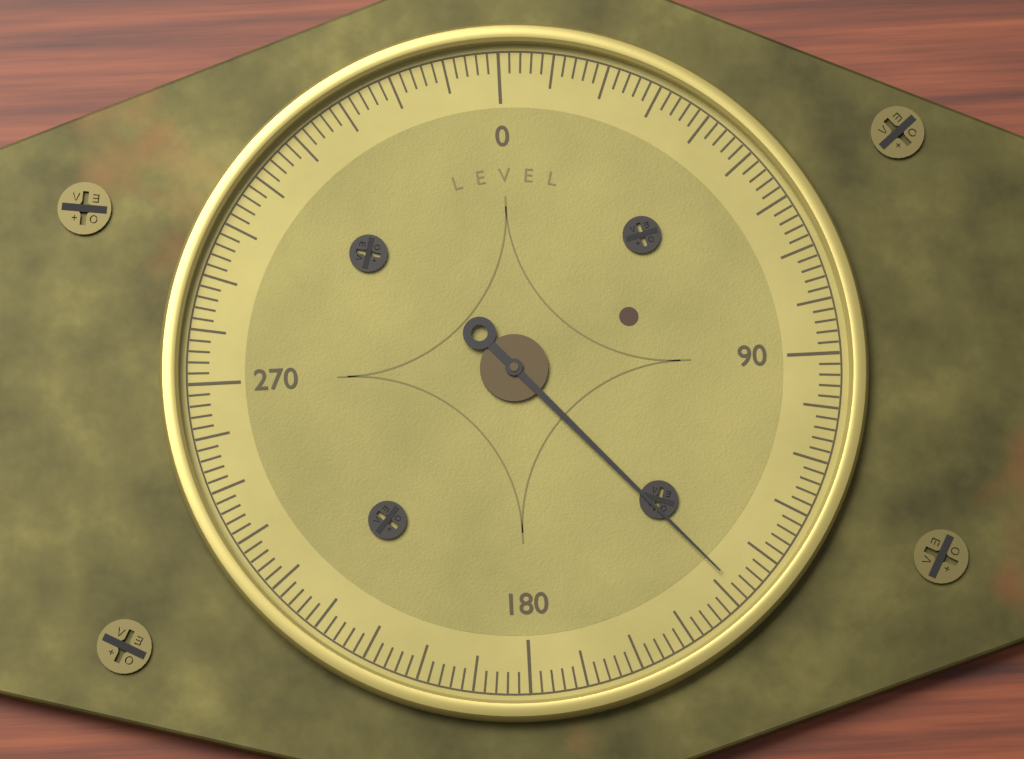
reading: 138 (no unit)
